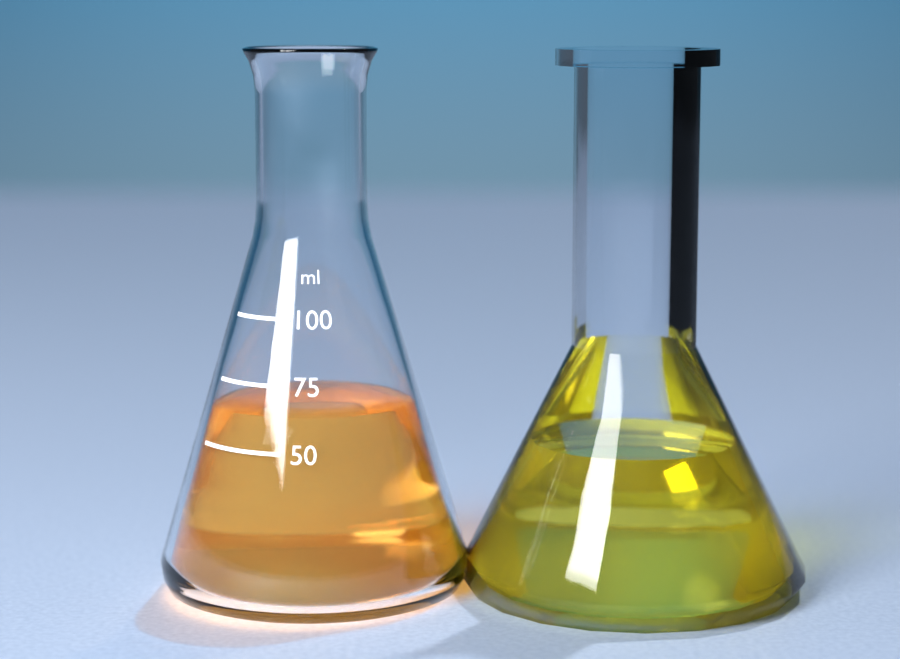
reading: 63 ml
